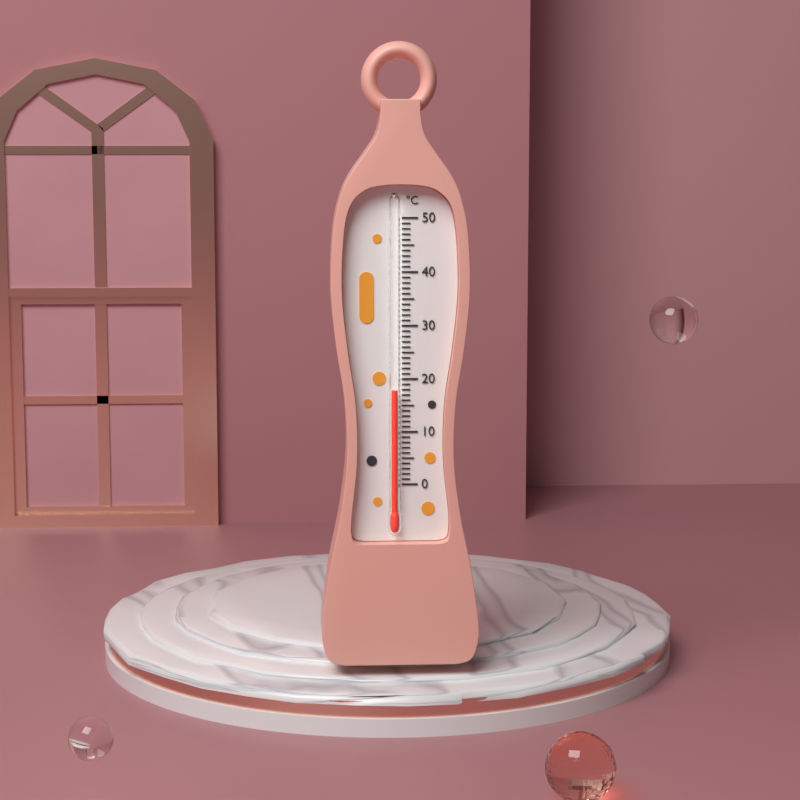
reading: 18 °C
